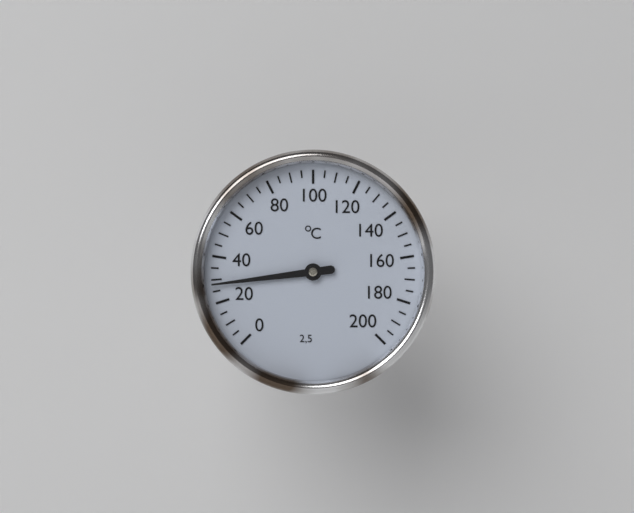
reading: 28 °C
